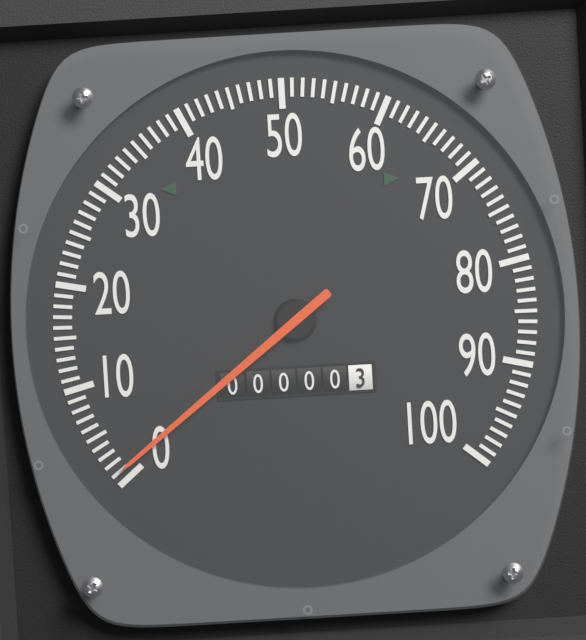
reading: 1 (no unit)
